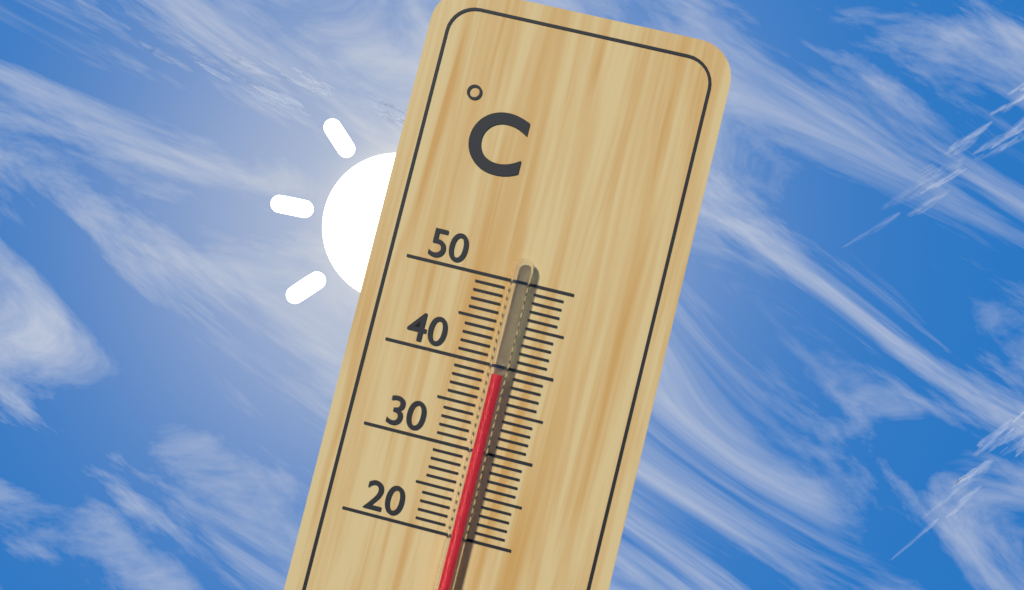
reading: 39 °C
